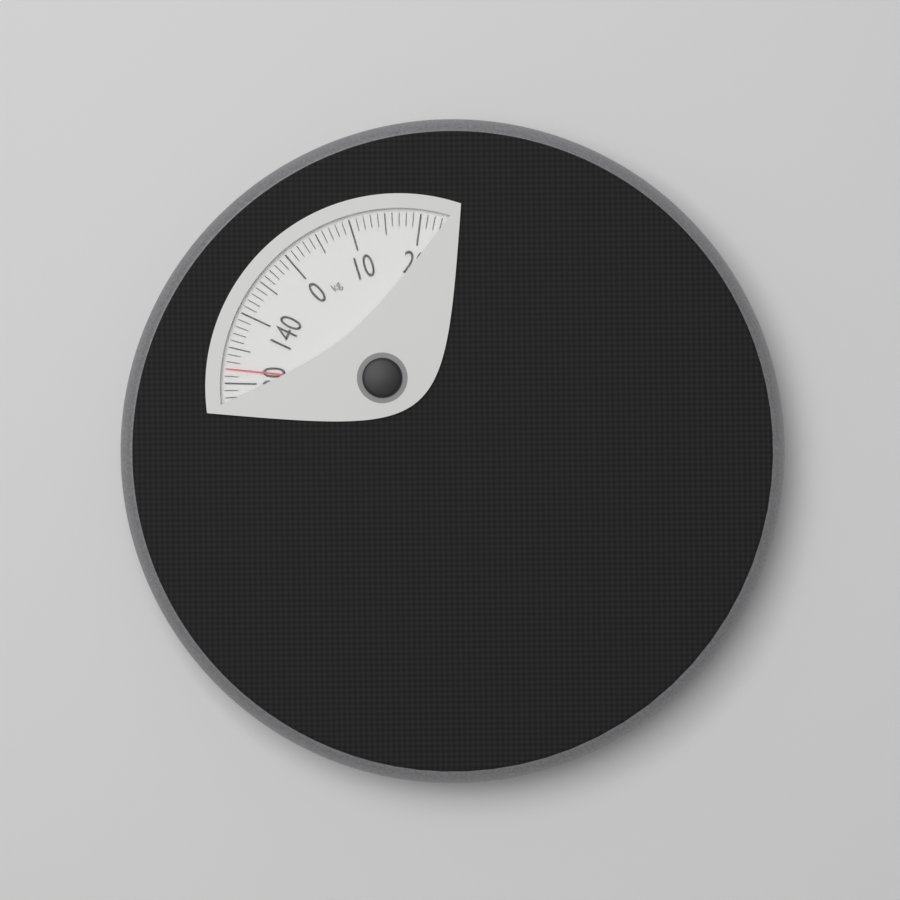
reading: 132 kg
